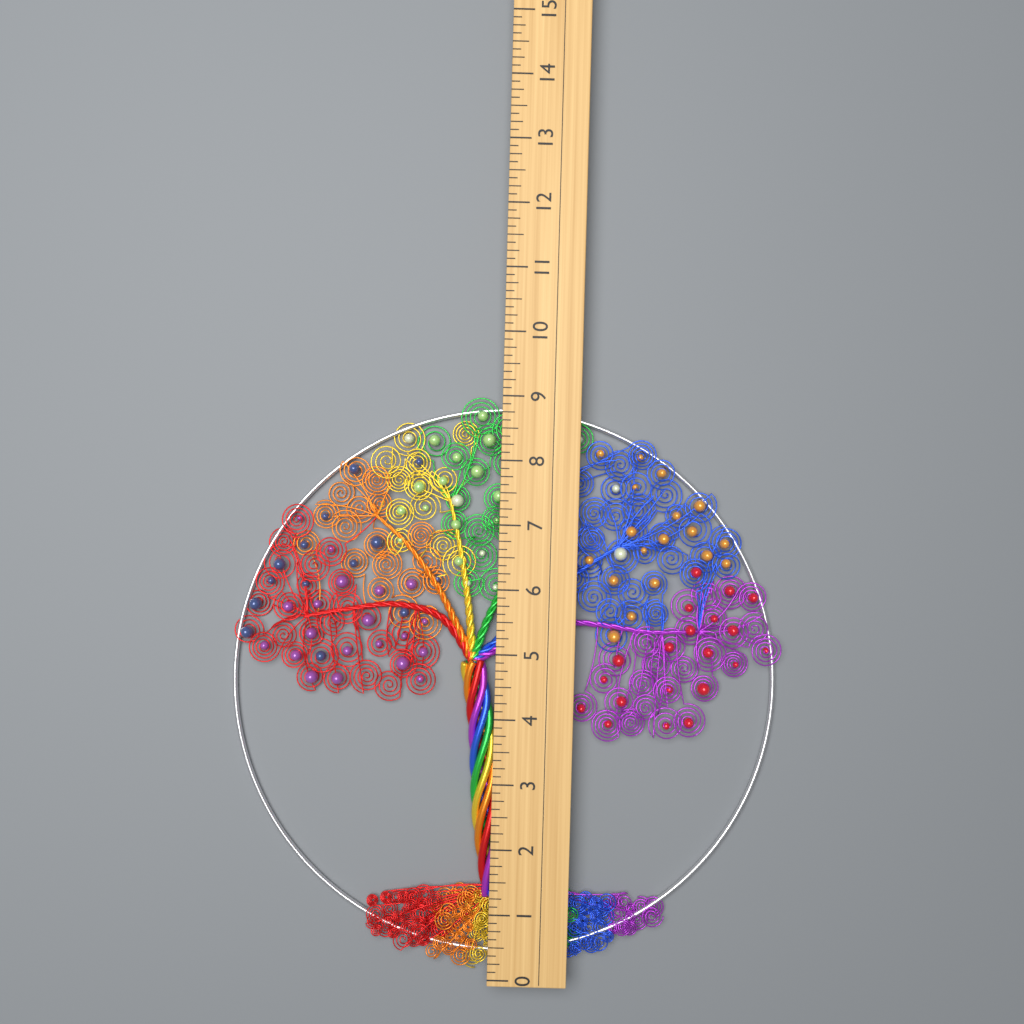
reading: 9.000 (no unit)
